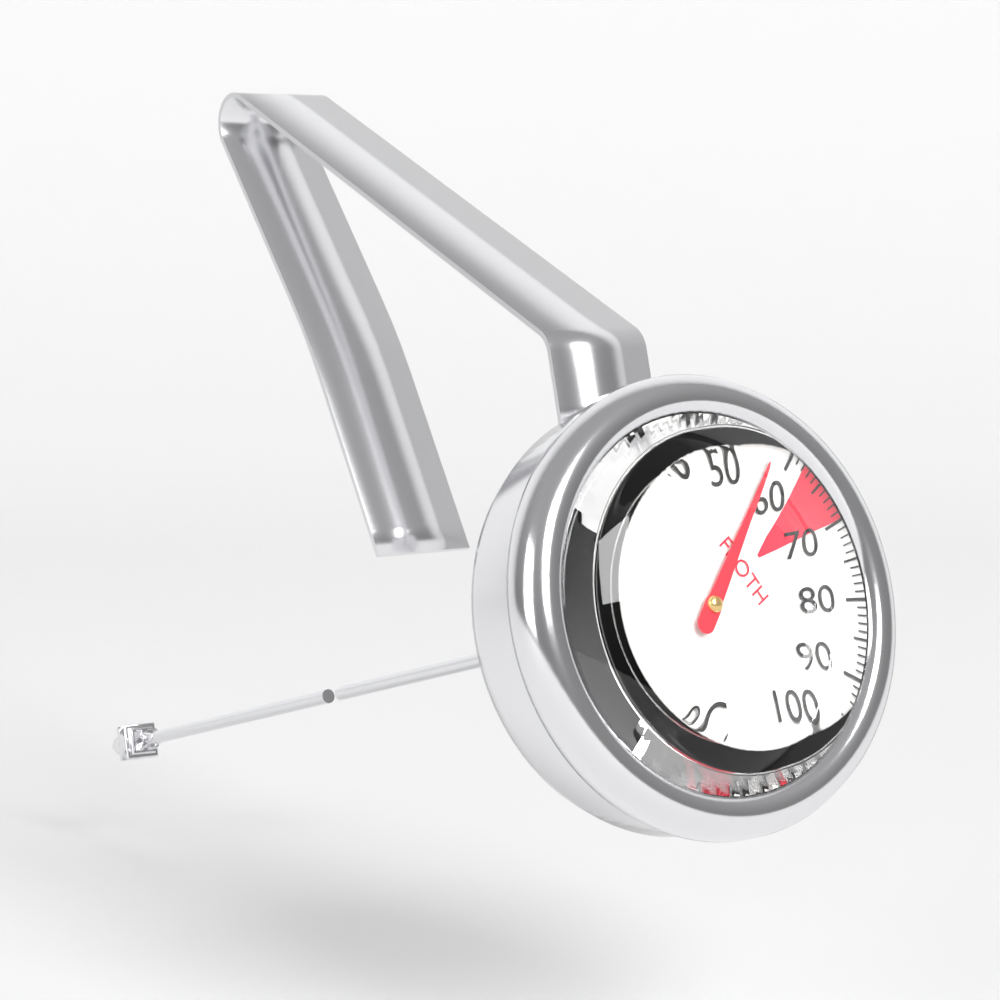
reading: 57 °C
